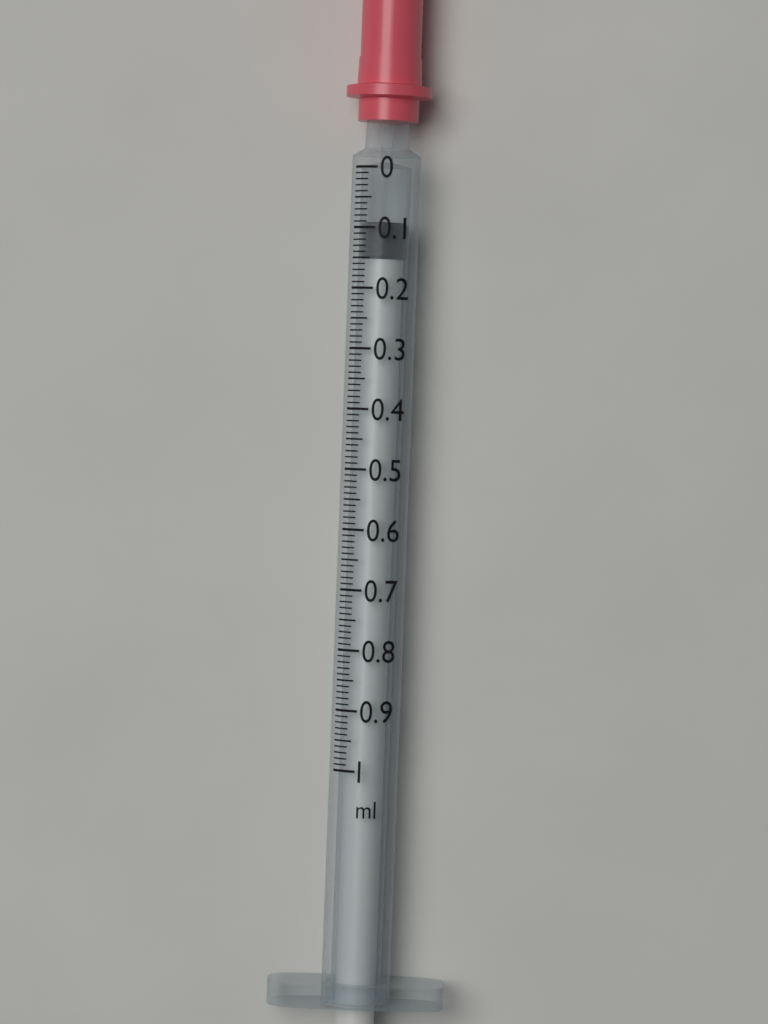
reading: 0.09 ml
